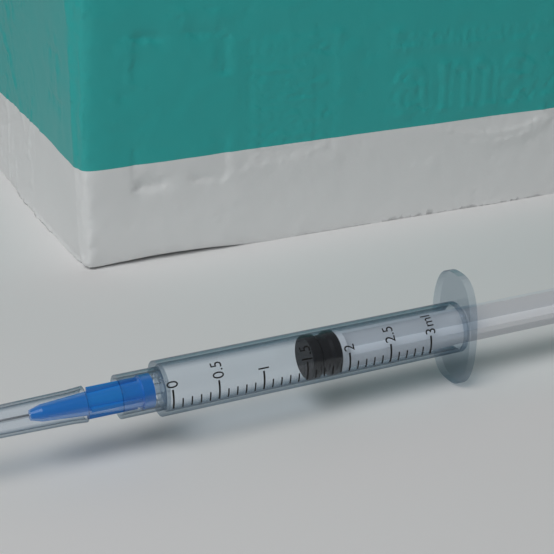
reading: 1.6 ml
